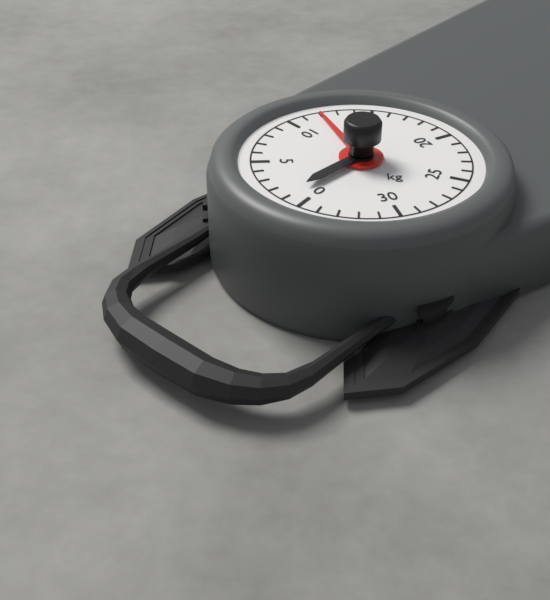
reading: 12 kg
